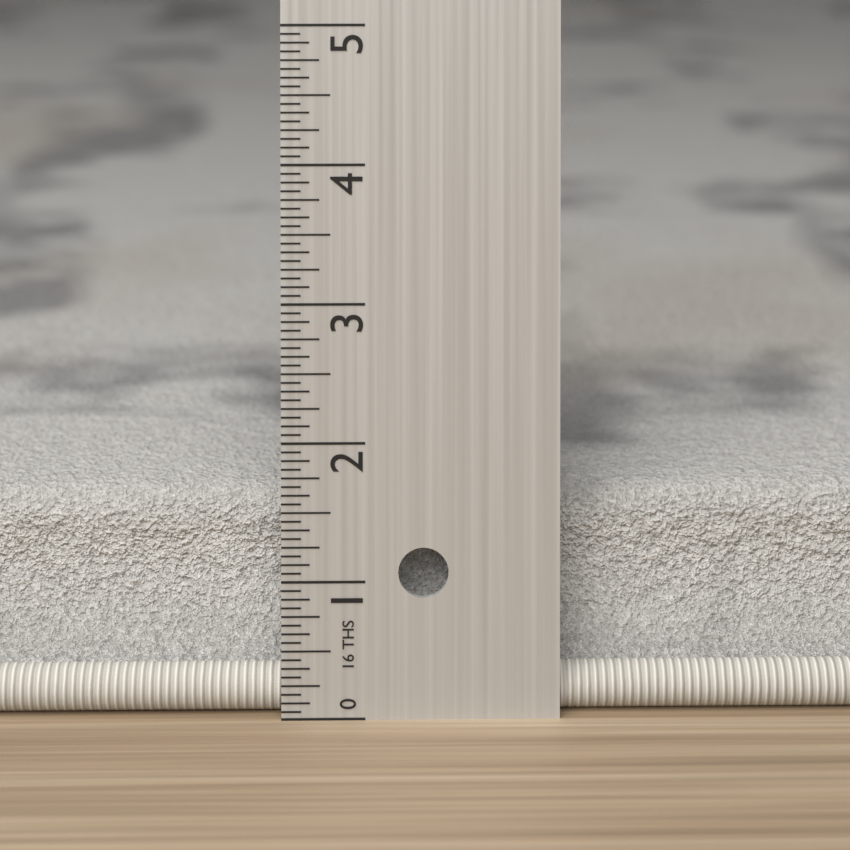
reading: 1.5625 in
